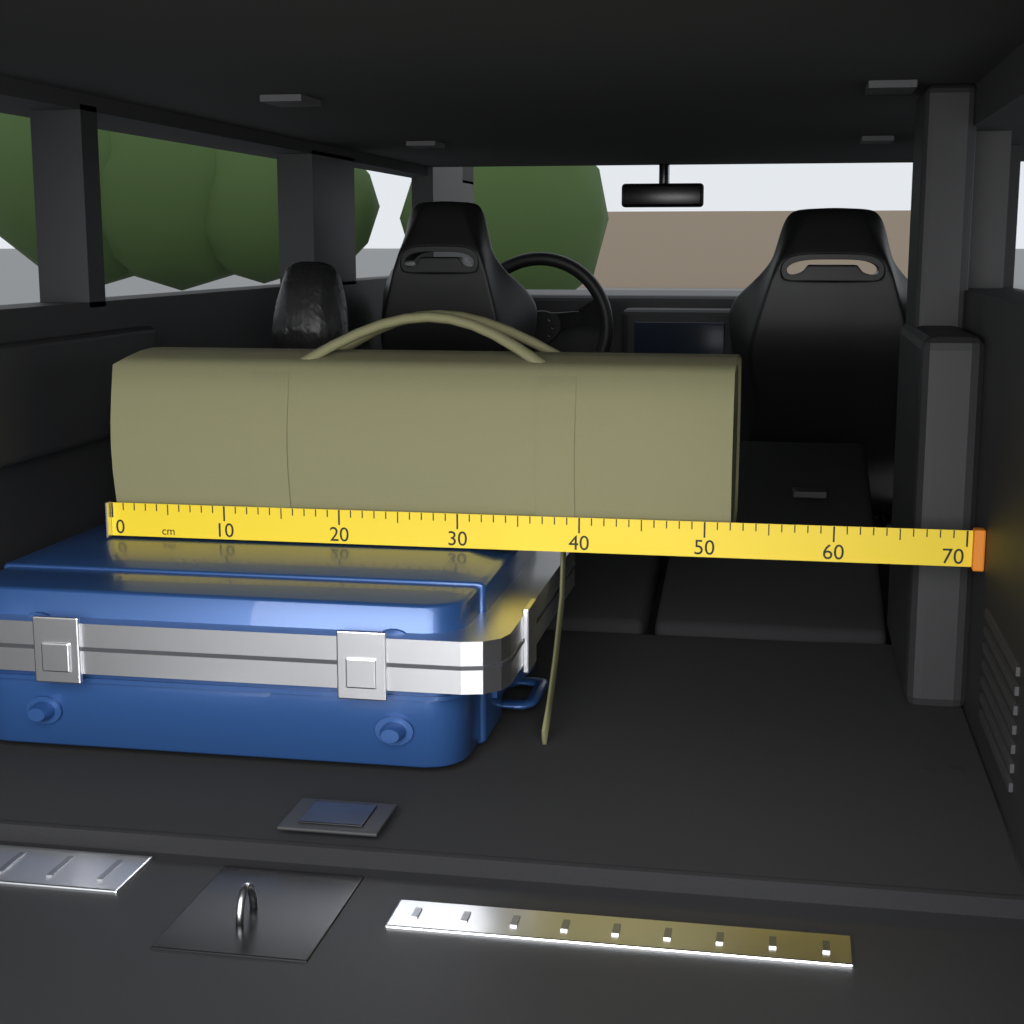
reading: 52 cm
